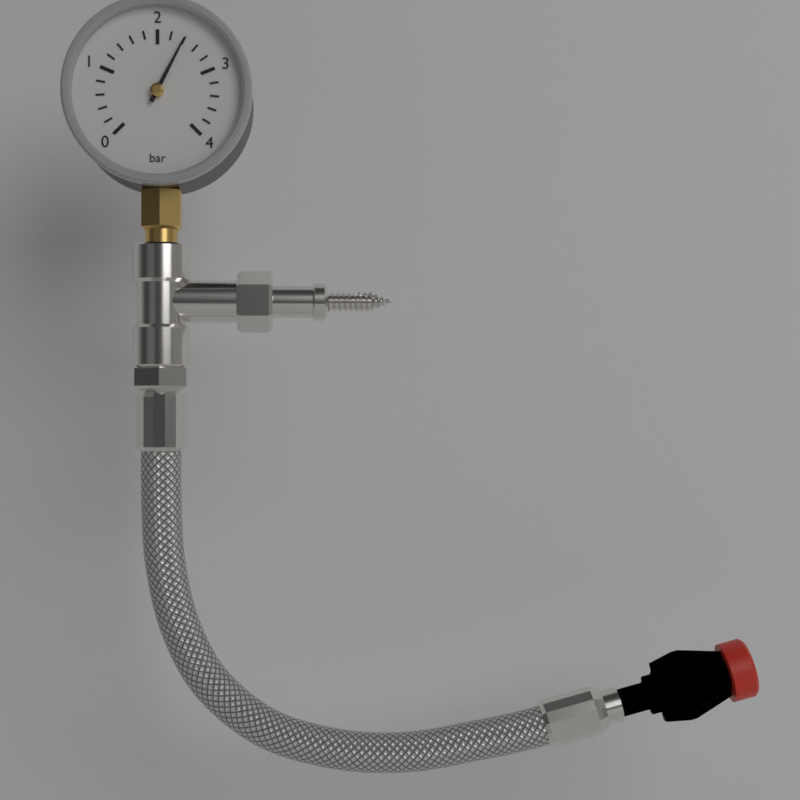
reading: 2.4 bar
